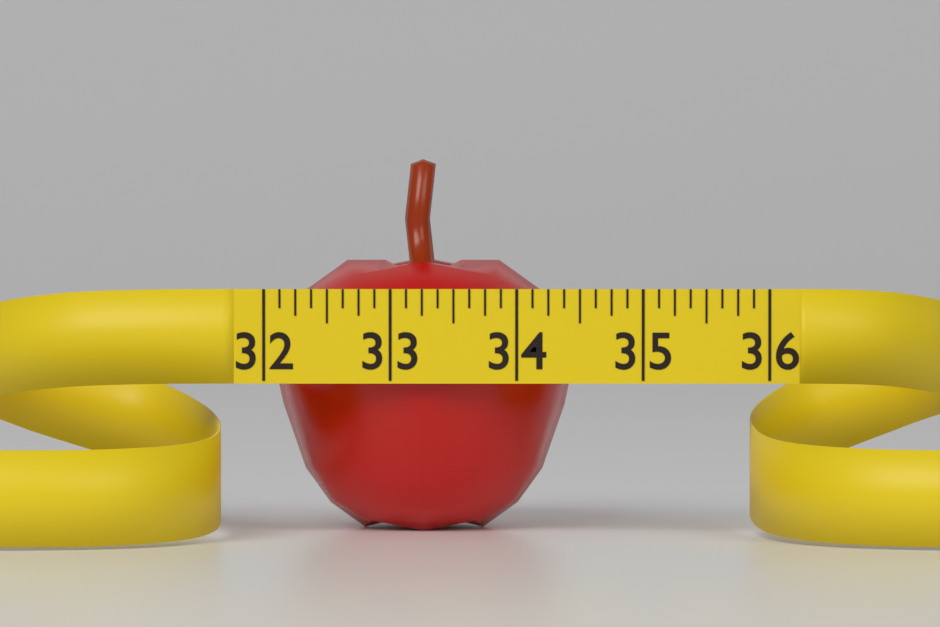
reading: 34.500 (no unit)
